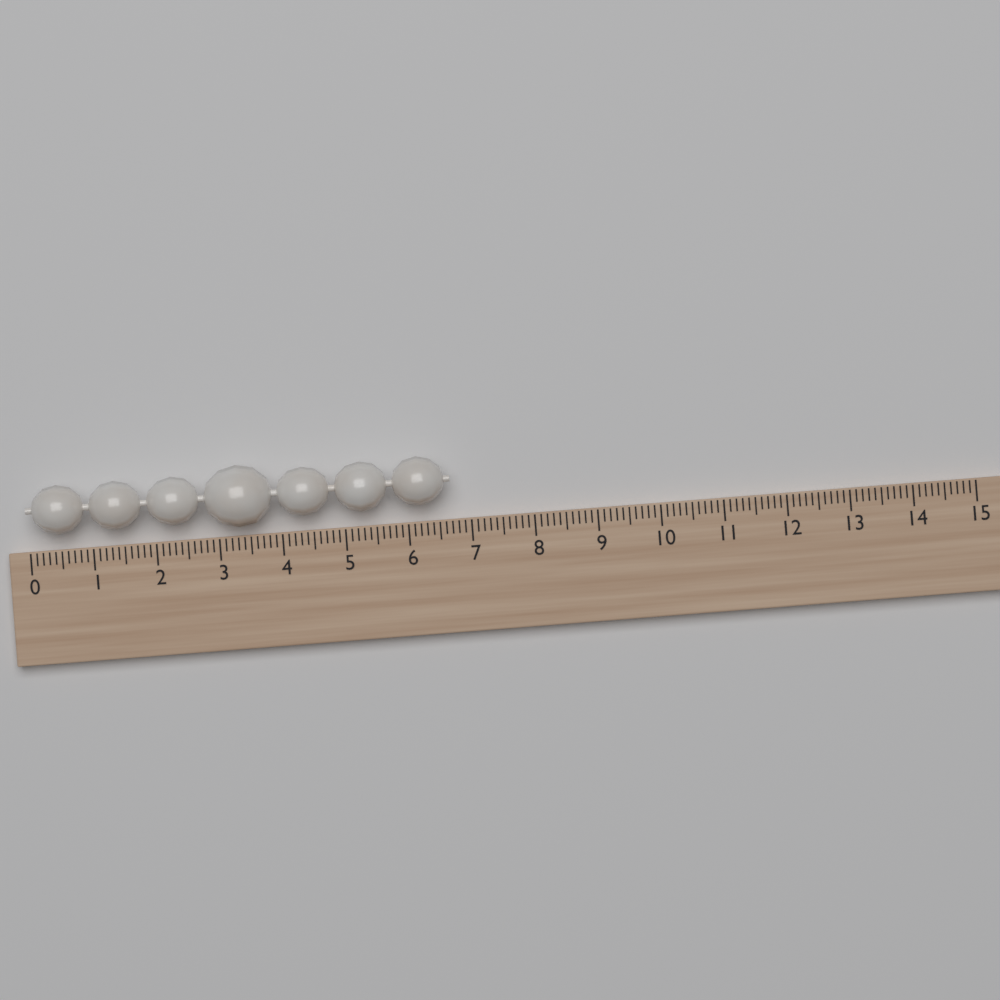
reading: 6.7 (no unit)
